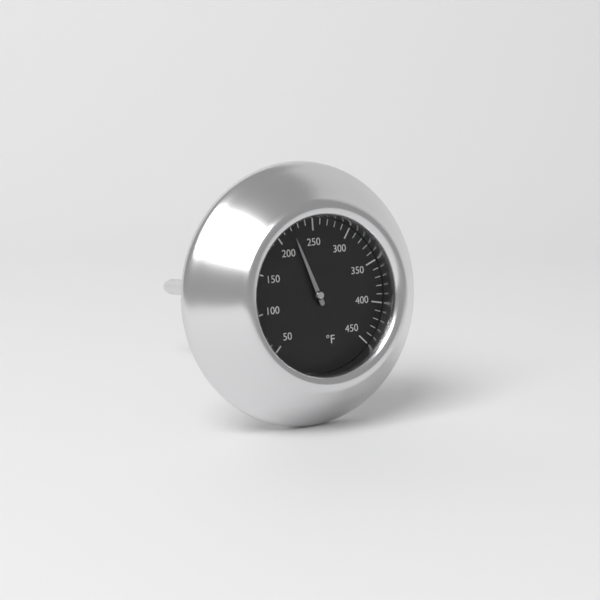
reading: 220 °F
